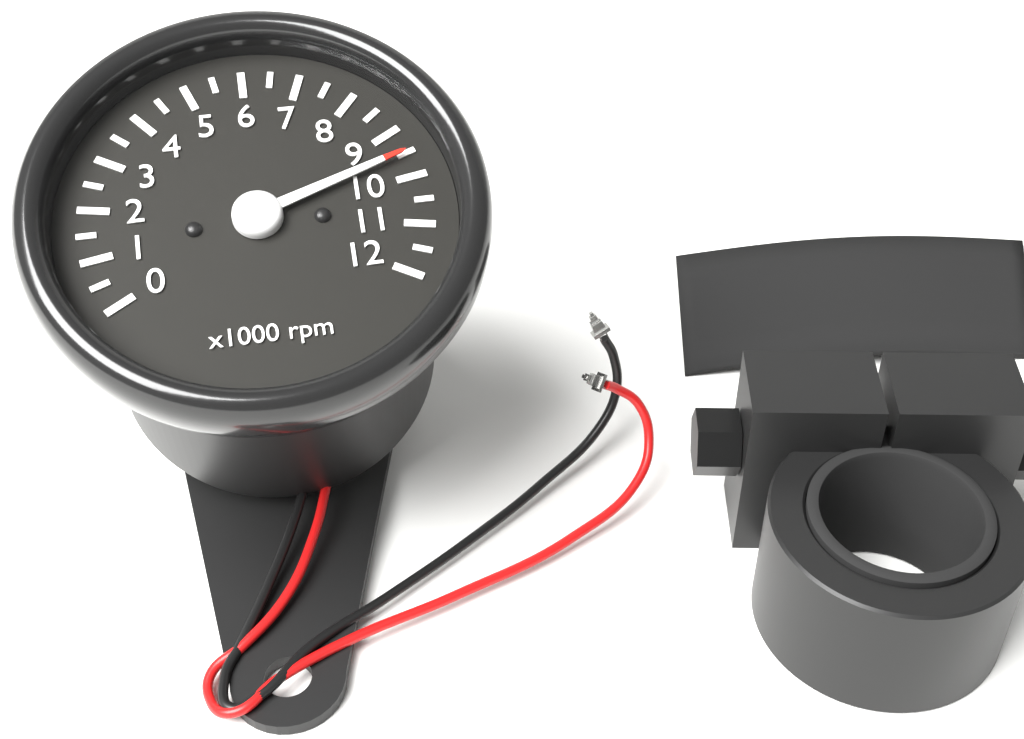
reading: 9.5 x1000 rpm
